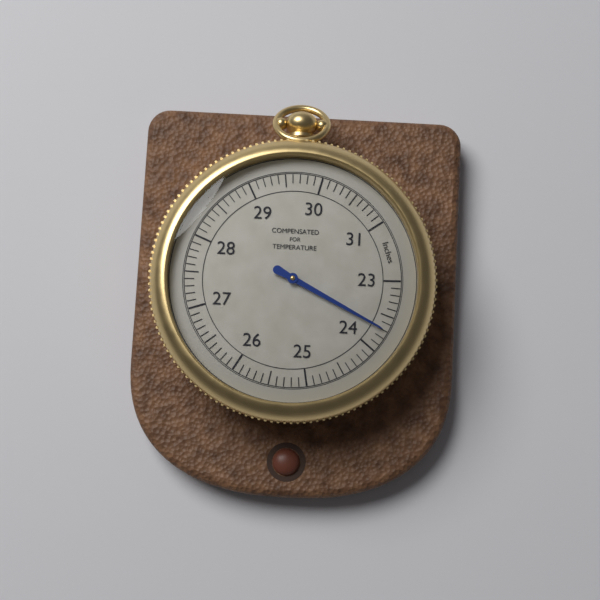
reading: 23.7 inches
